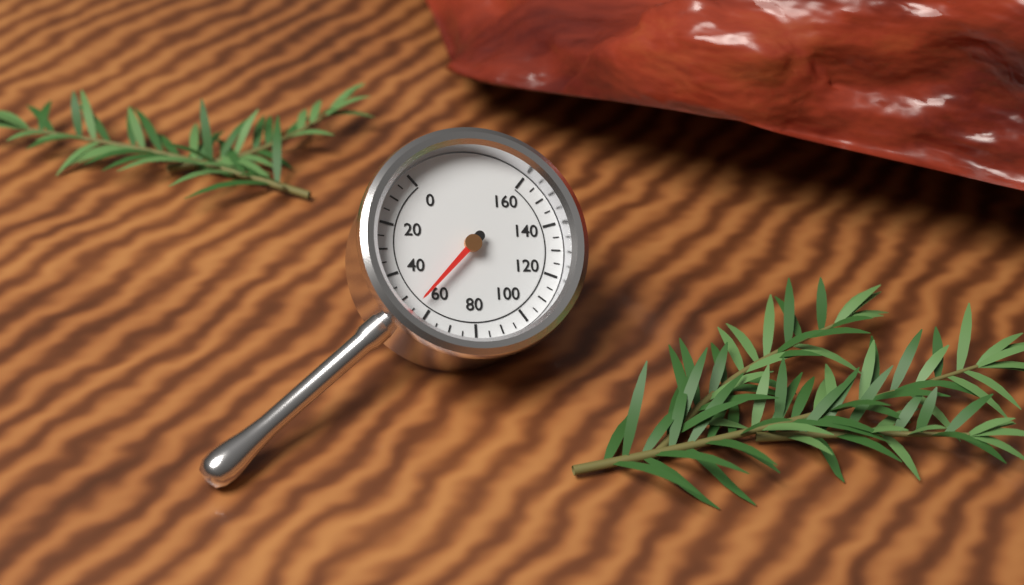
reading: 55 (no unit)
